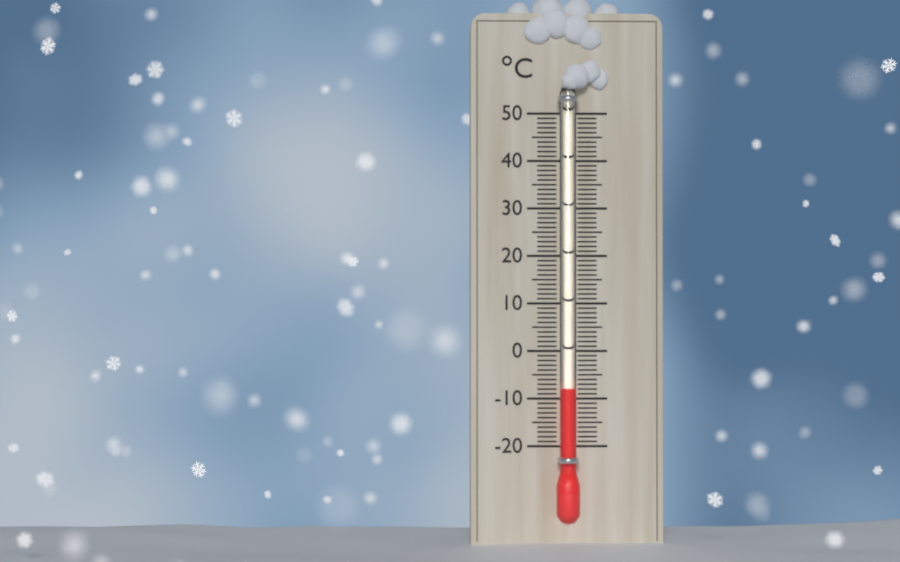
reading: -8 °C
